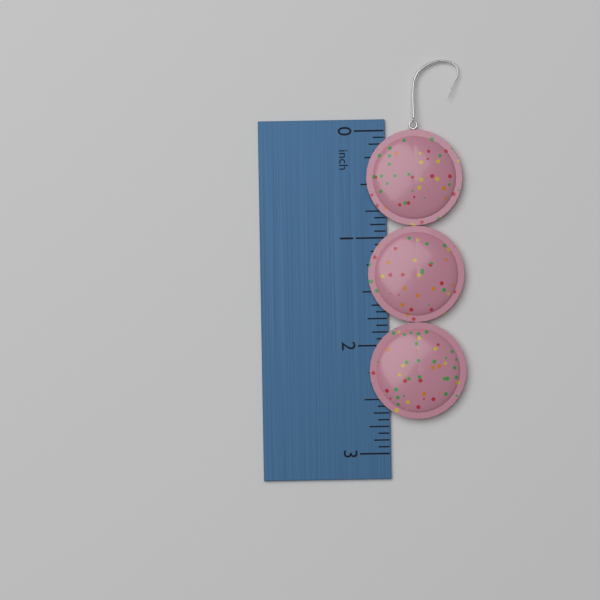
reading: 2.6875 inch
